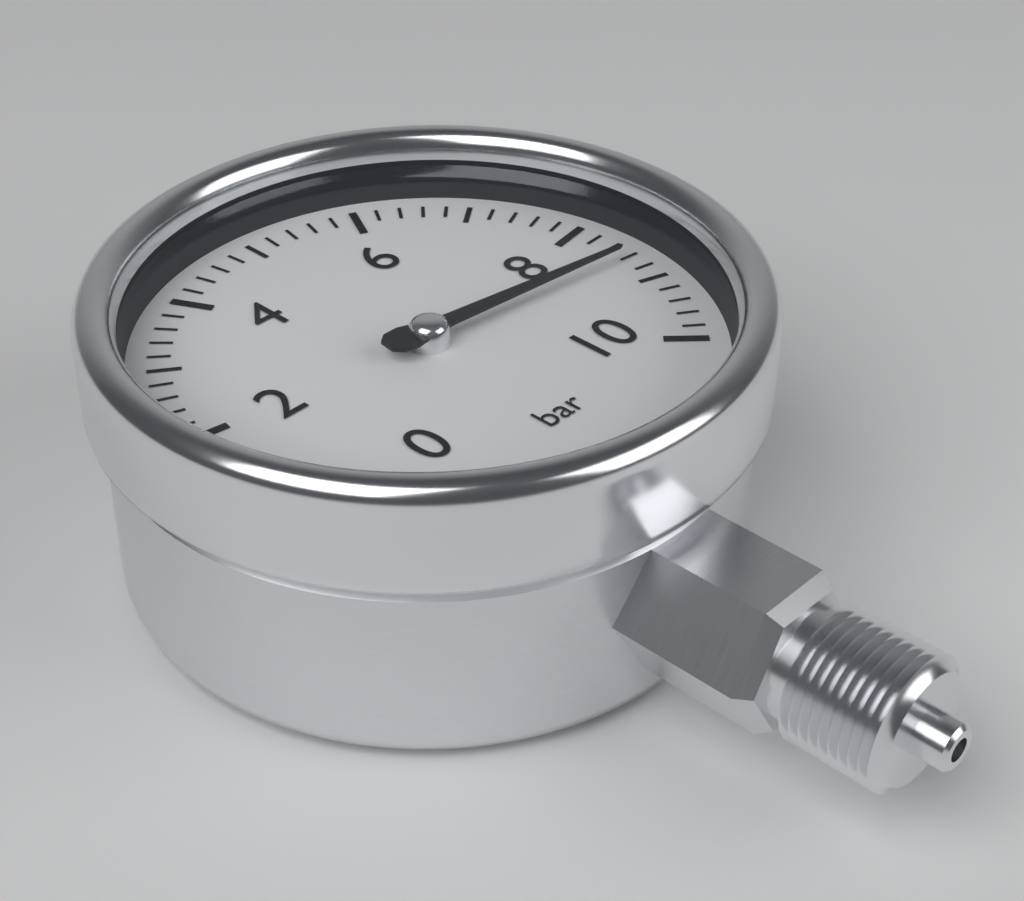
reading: 8.6 bar
